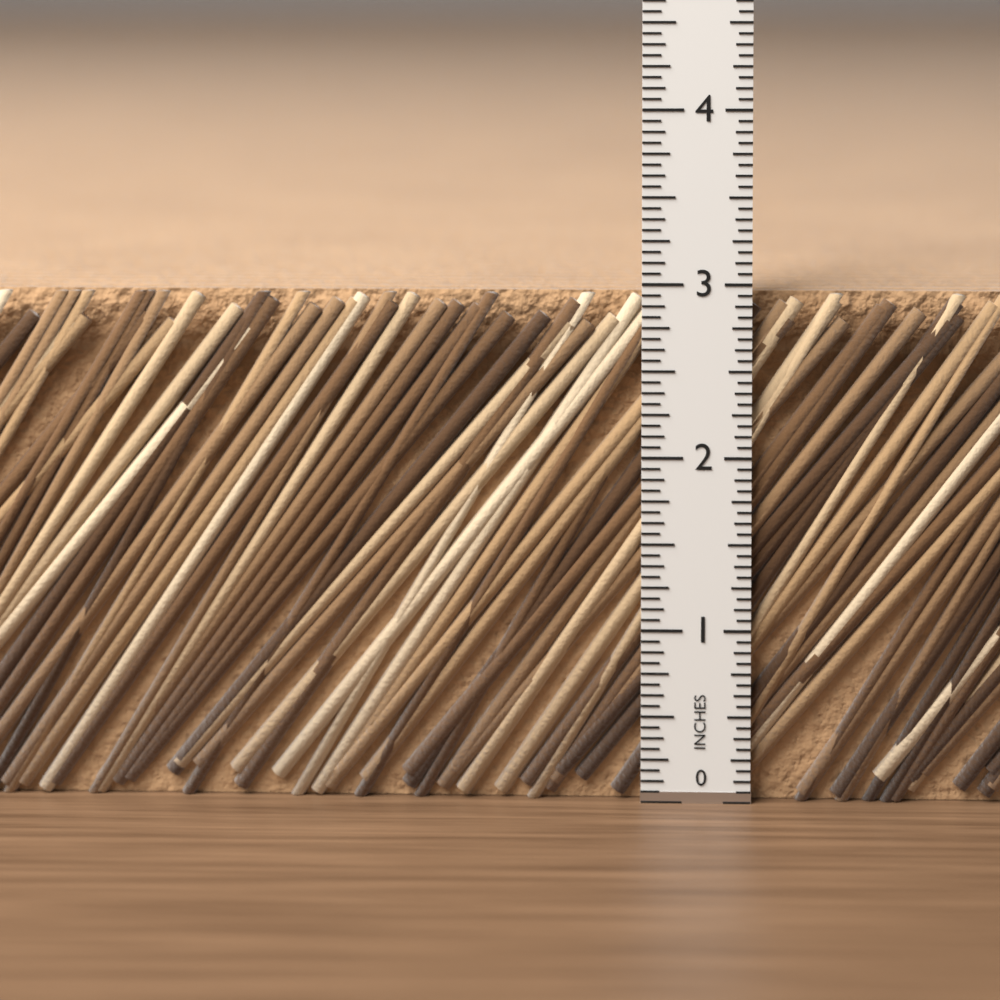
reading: 2.9375 in
